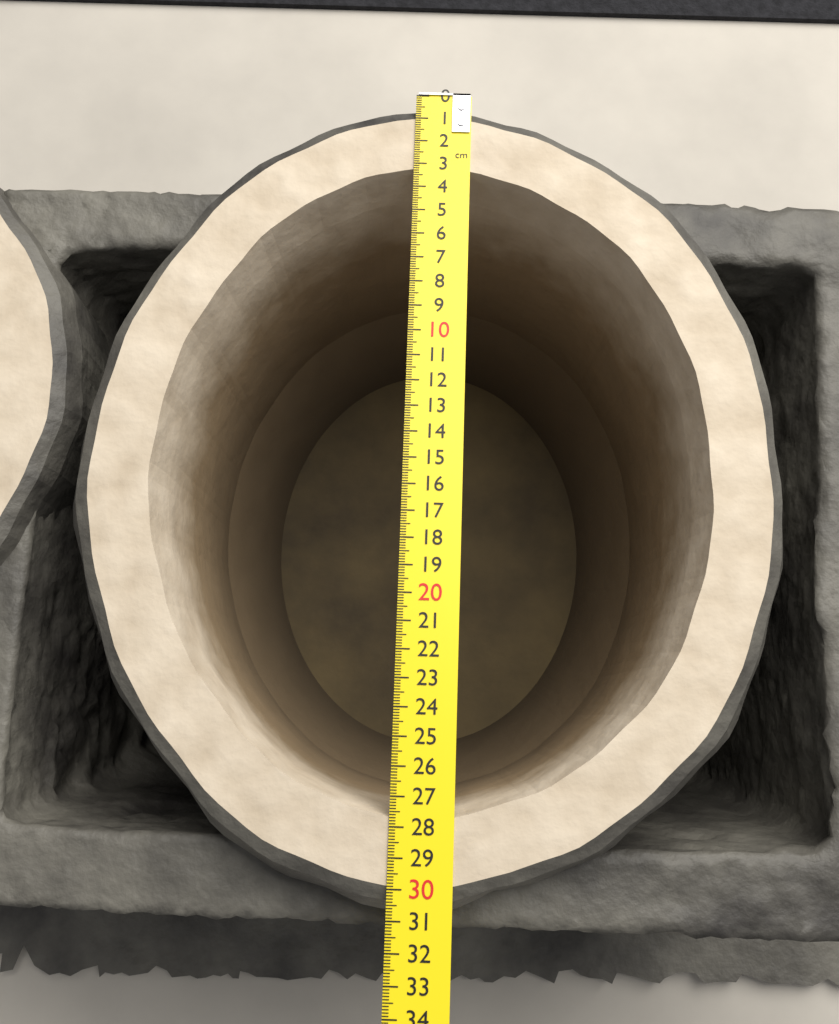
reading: 30.9 cm
